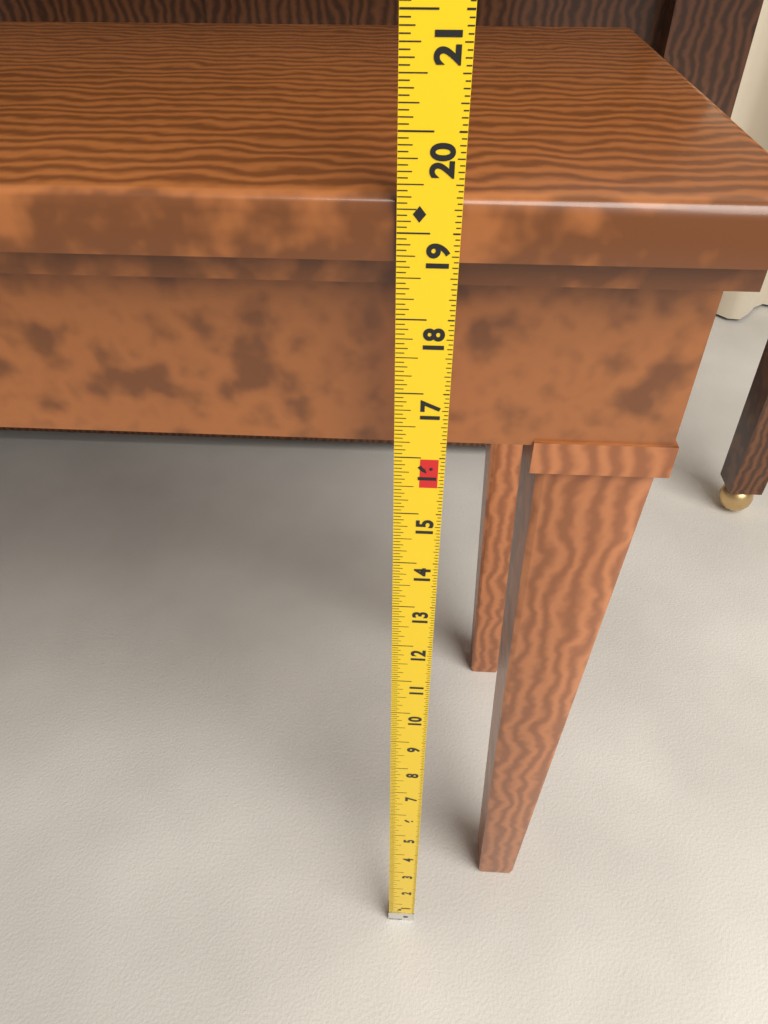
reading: 19.3750 in
